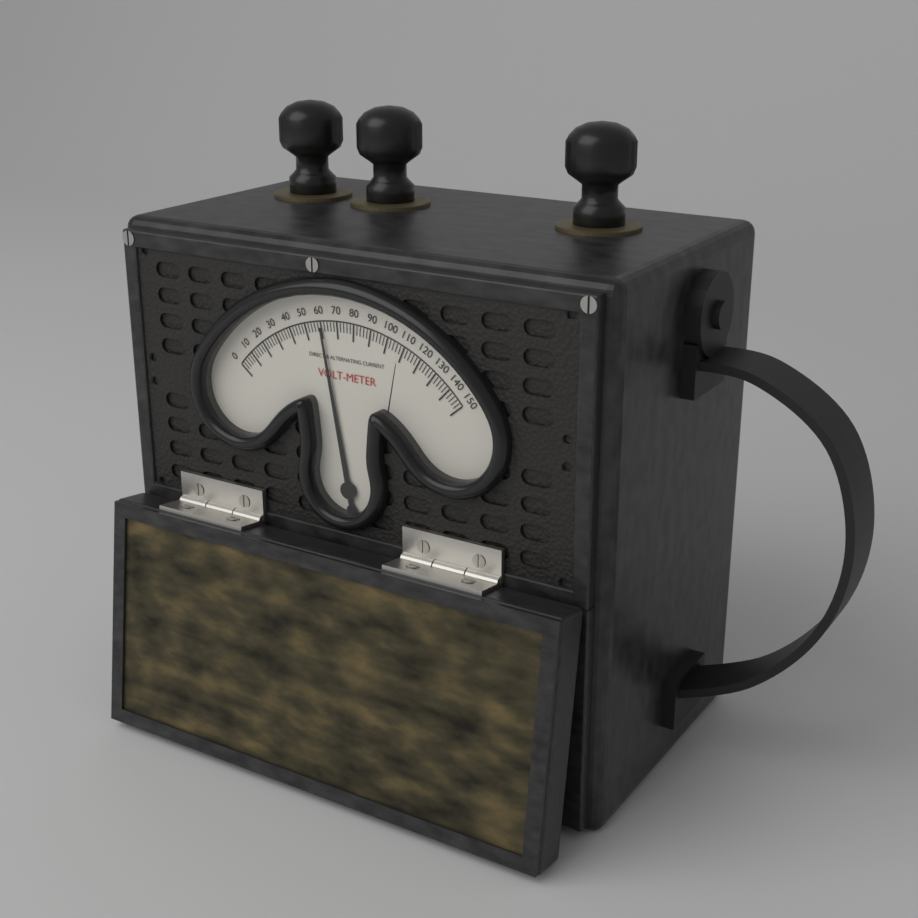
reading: 60 V
